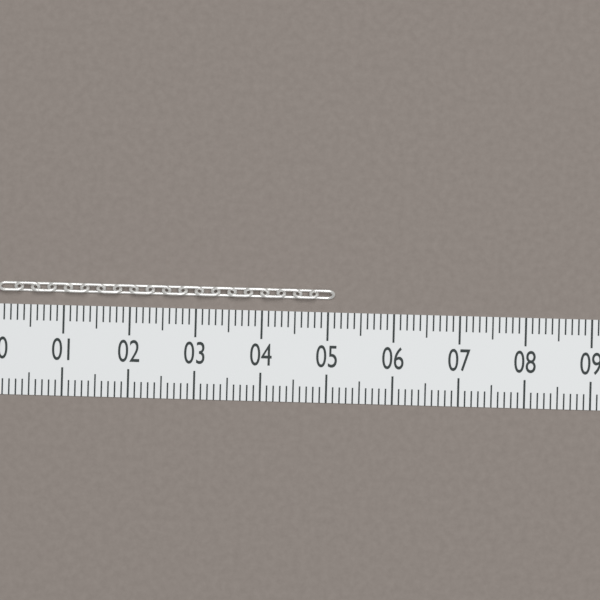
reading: 5.1 (no unit)
